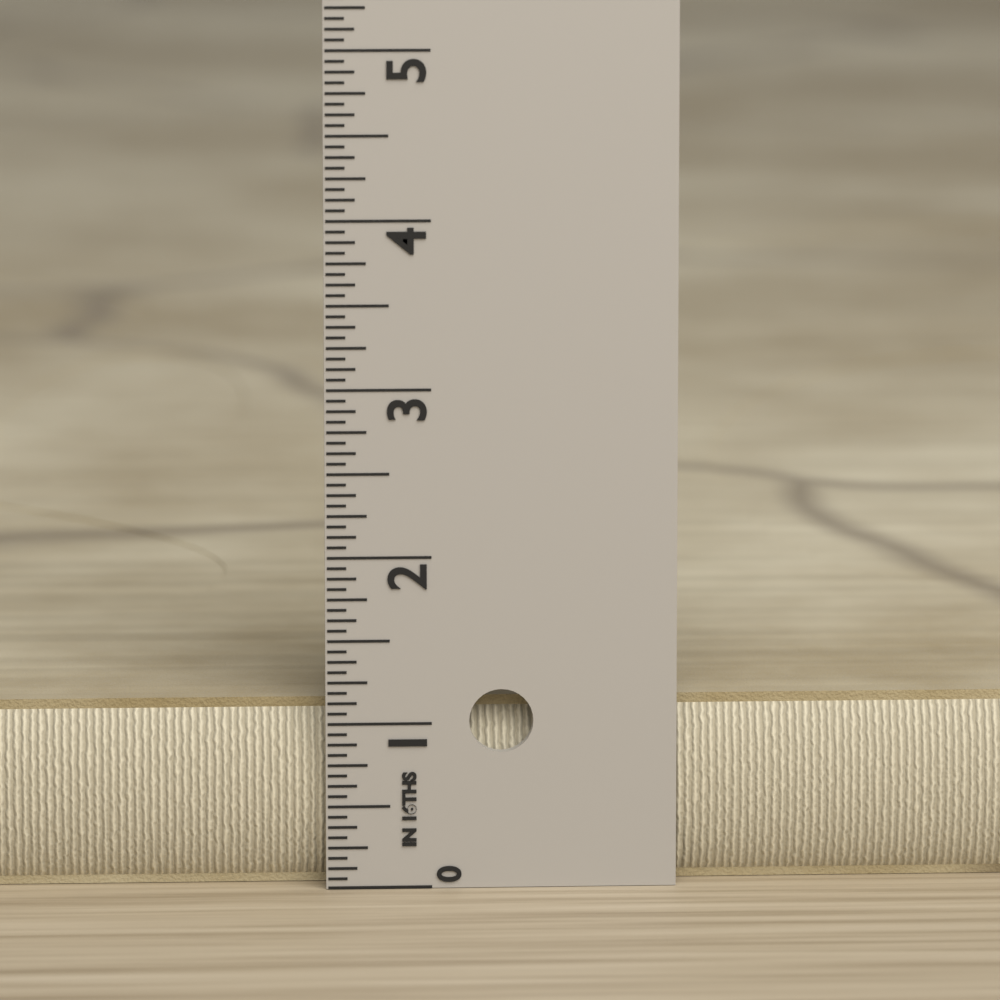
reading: 1.1250 in
